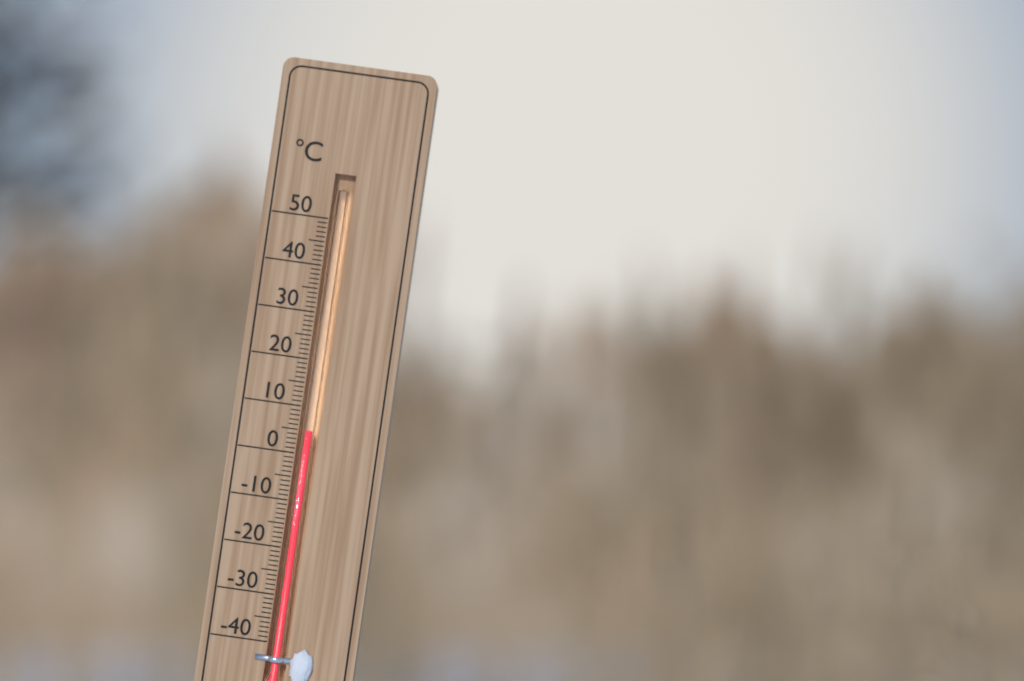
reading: 5 °C
